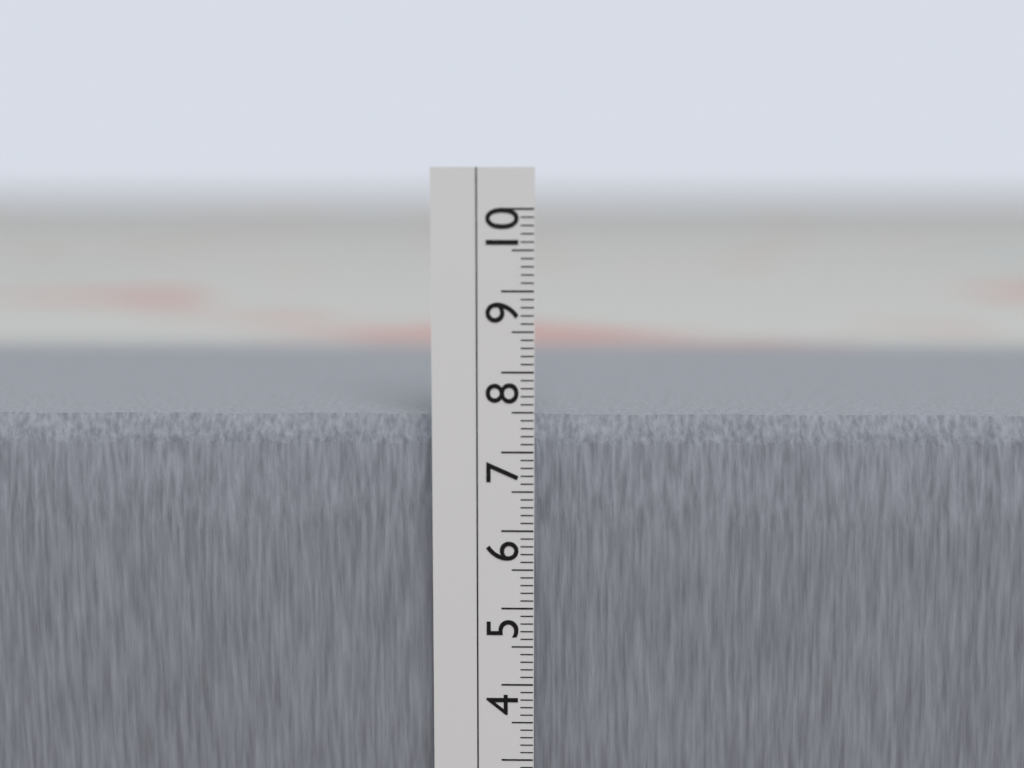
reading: 7.4 cm
